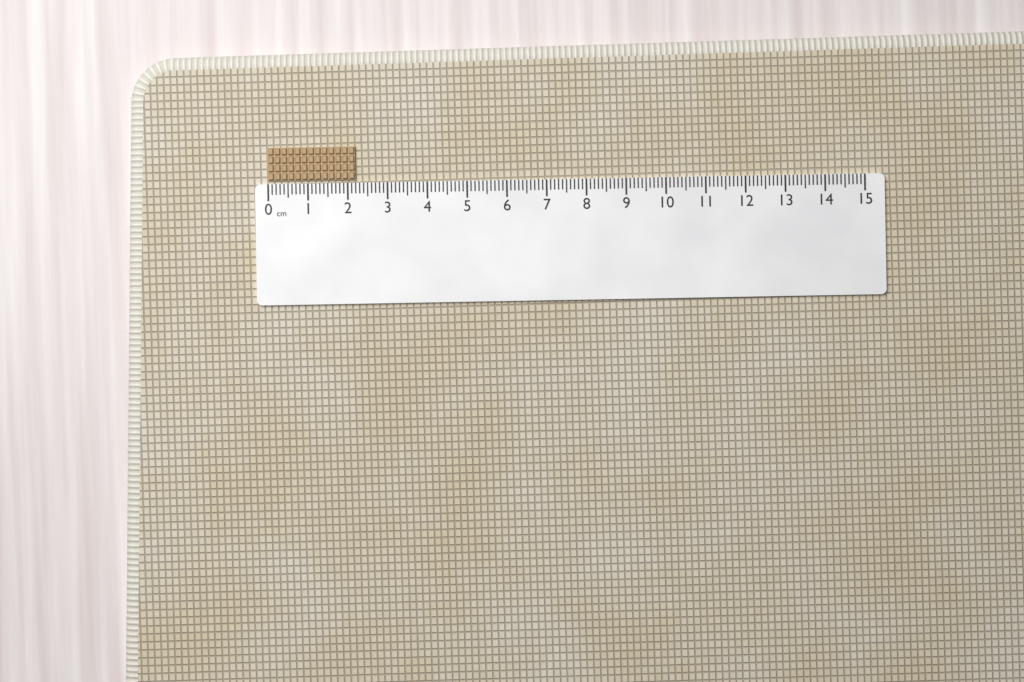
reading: 2.2 cm
